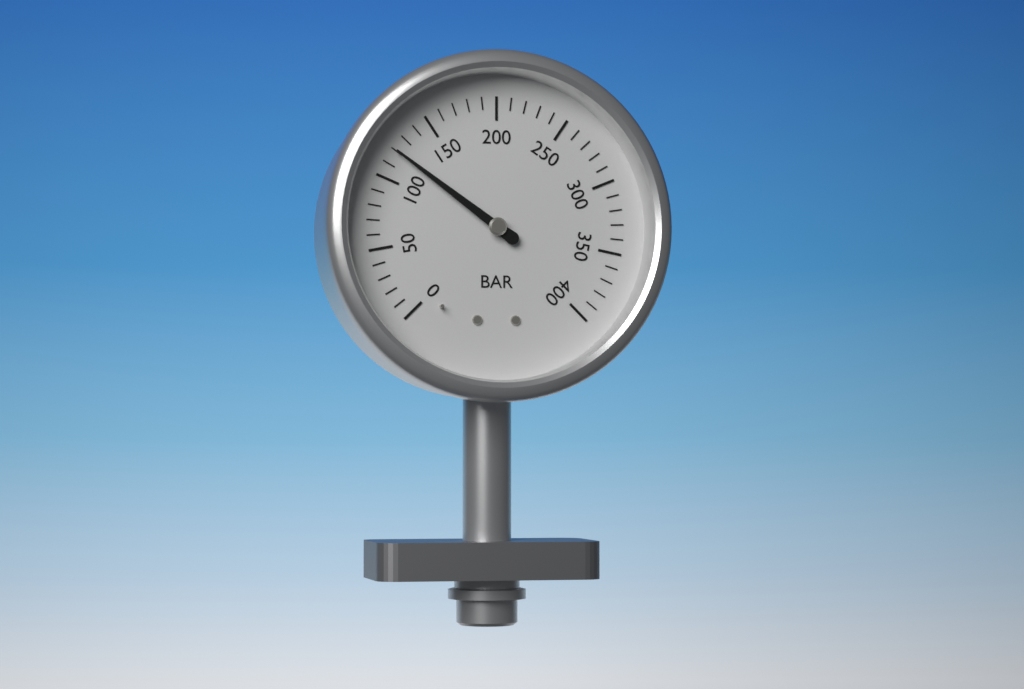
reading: 120 bar
